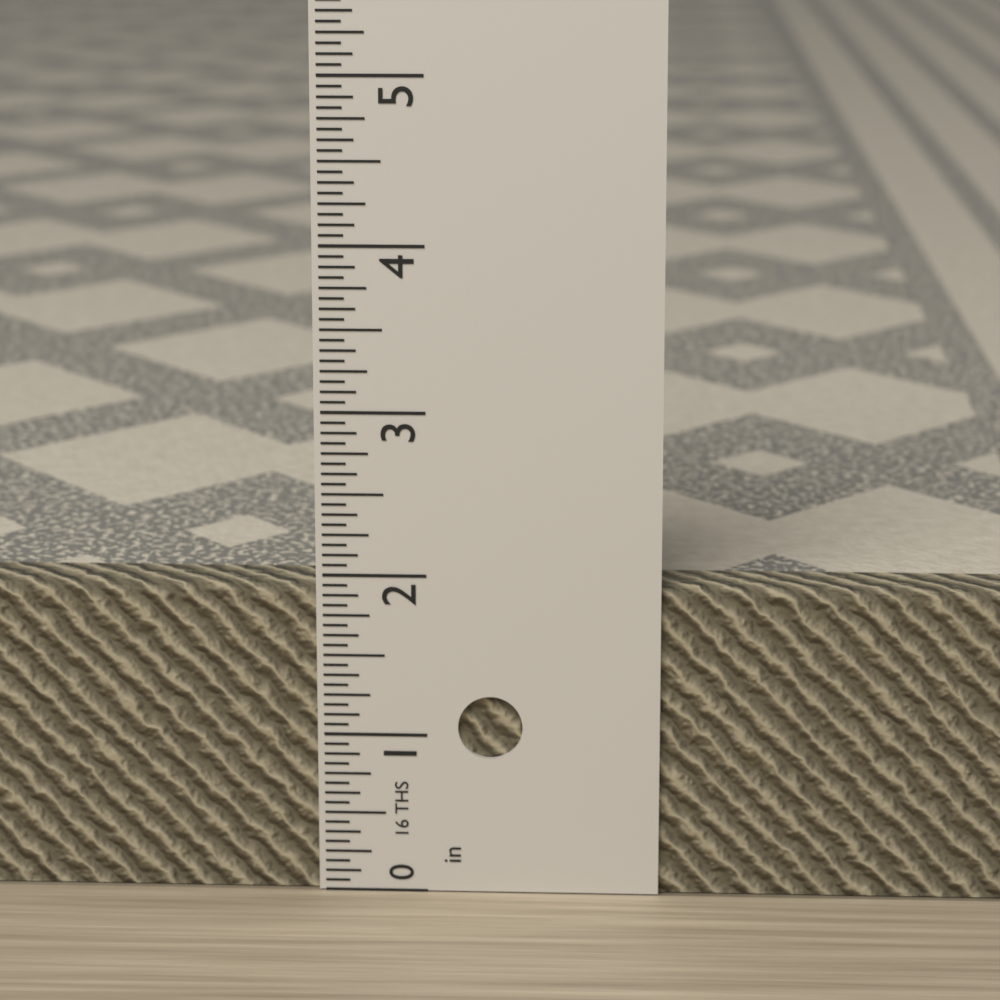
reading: 1.9375 in
